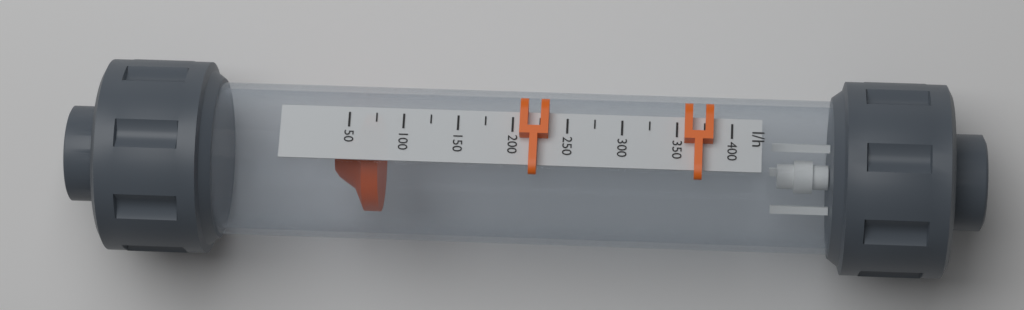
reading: 75 l/h
